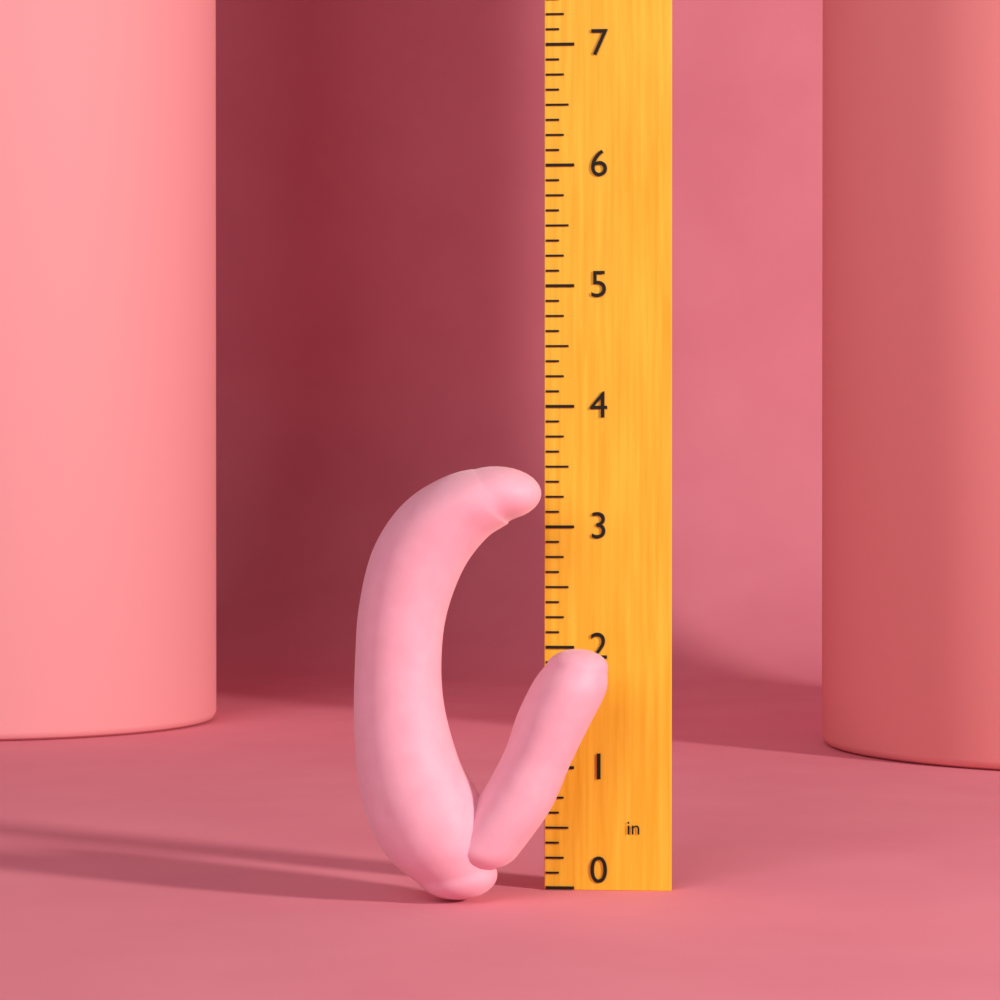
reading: 3.500 in
